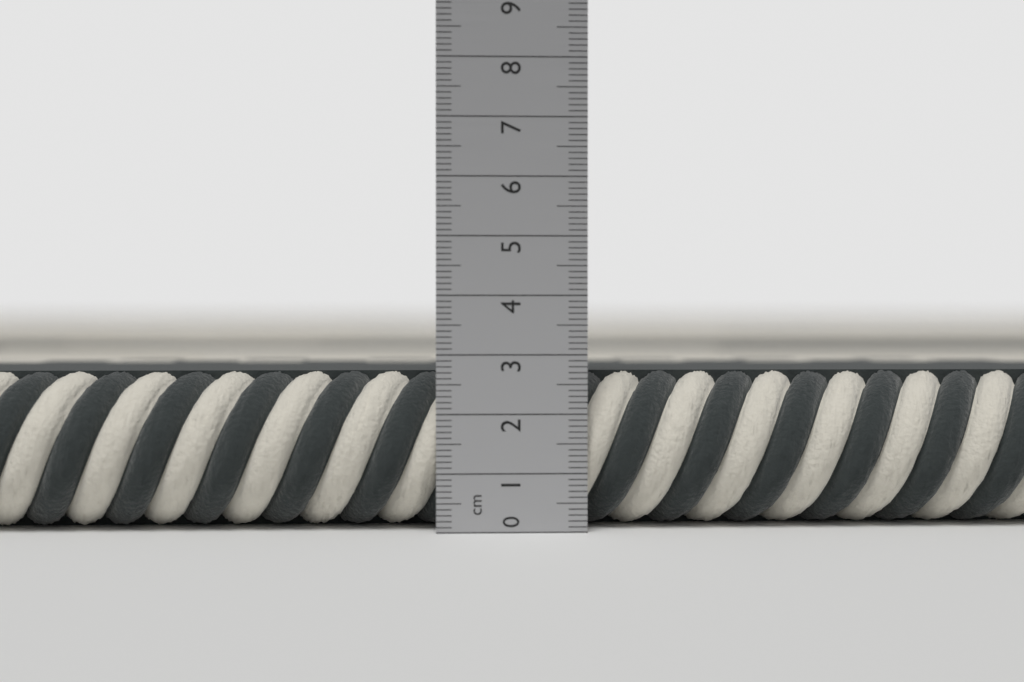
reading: 2.7 cm
